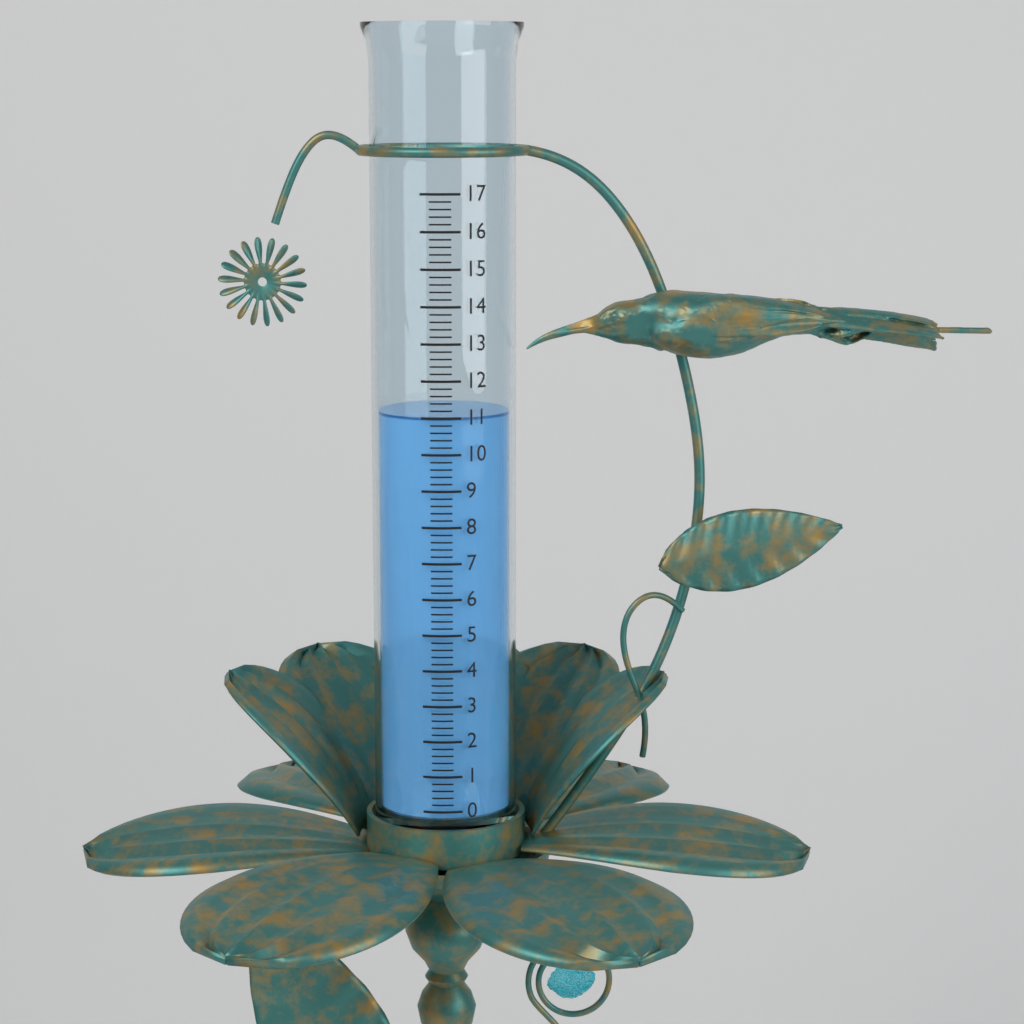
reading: 11.0 (no unit)
